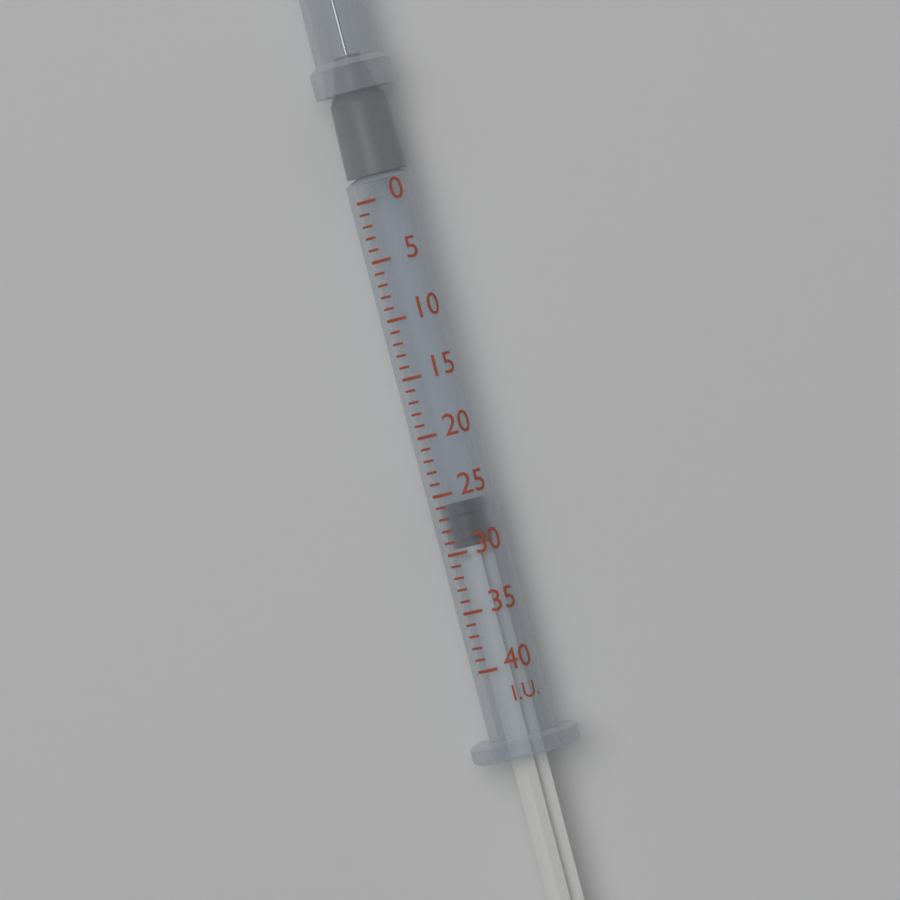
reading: 26 I.U.
